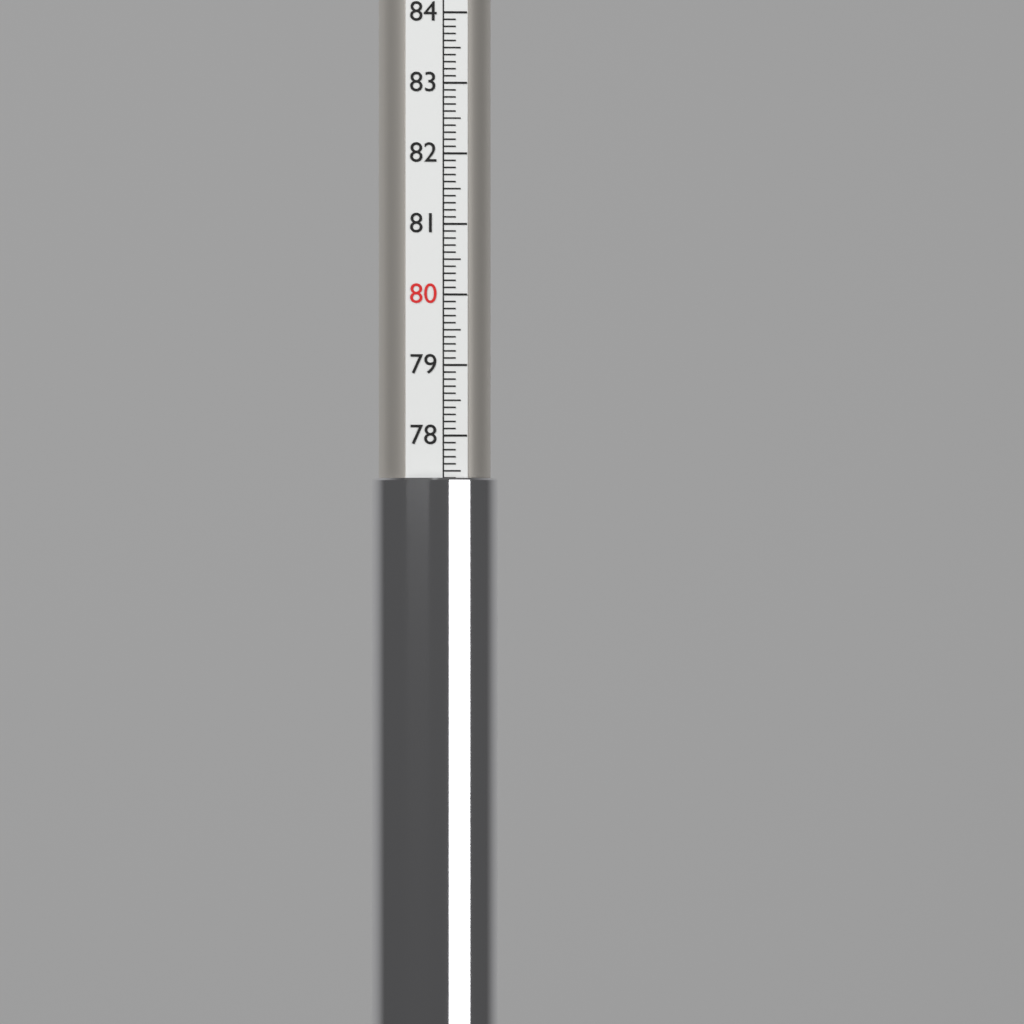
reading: 77.4 (no unit)
